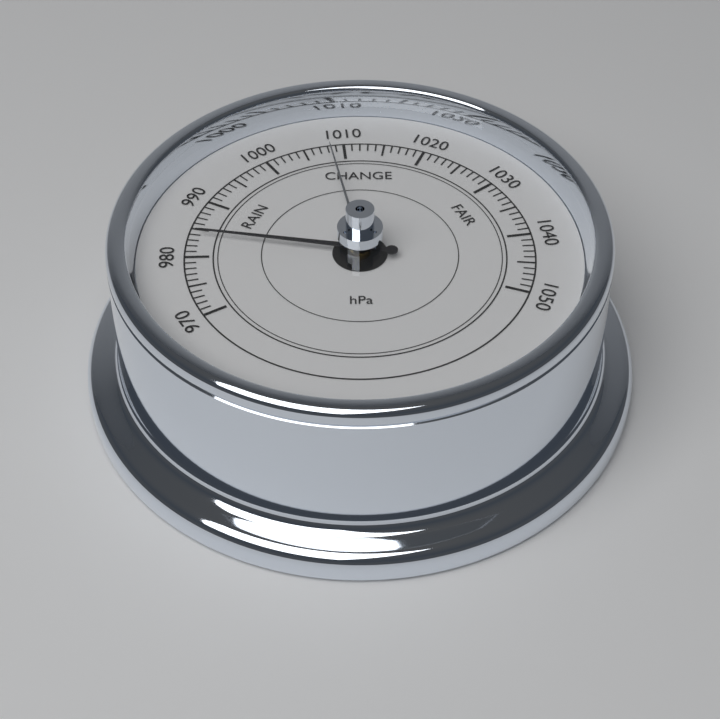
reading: 984 hPa
